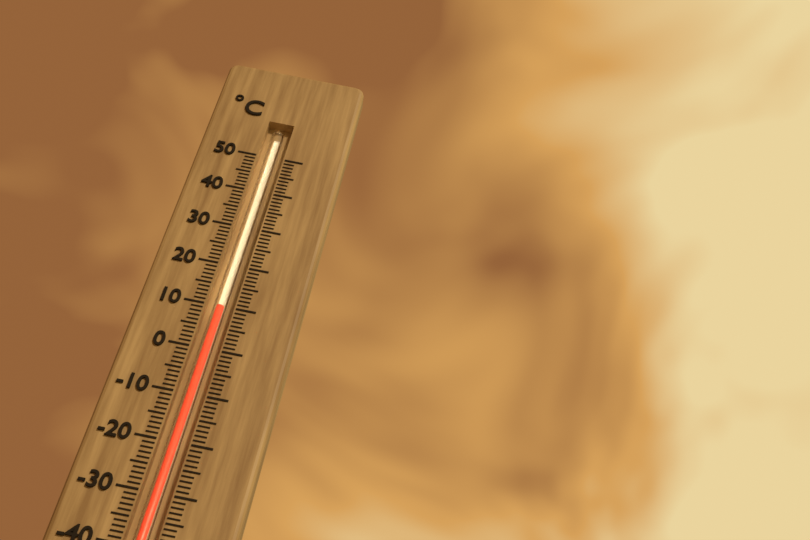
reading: 10 °C
